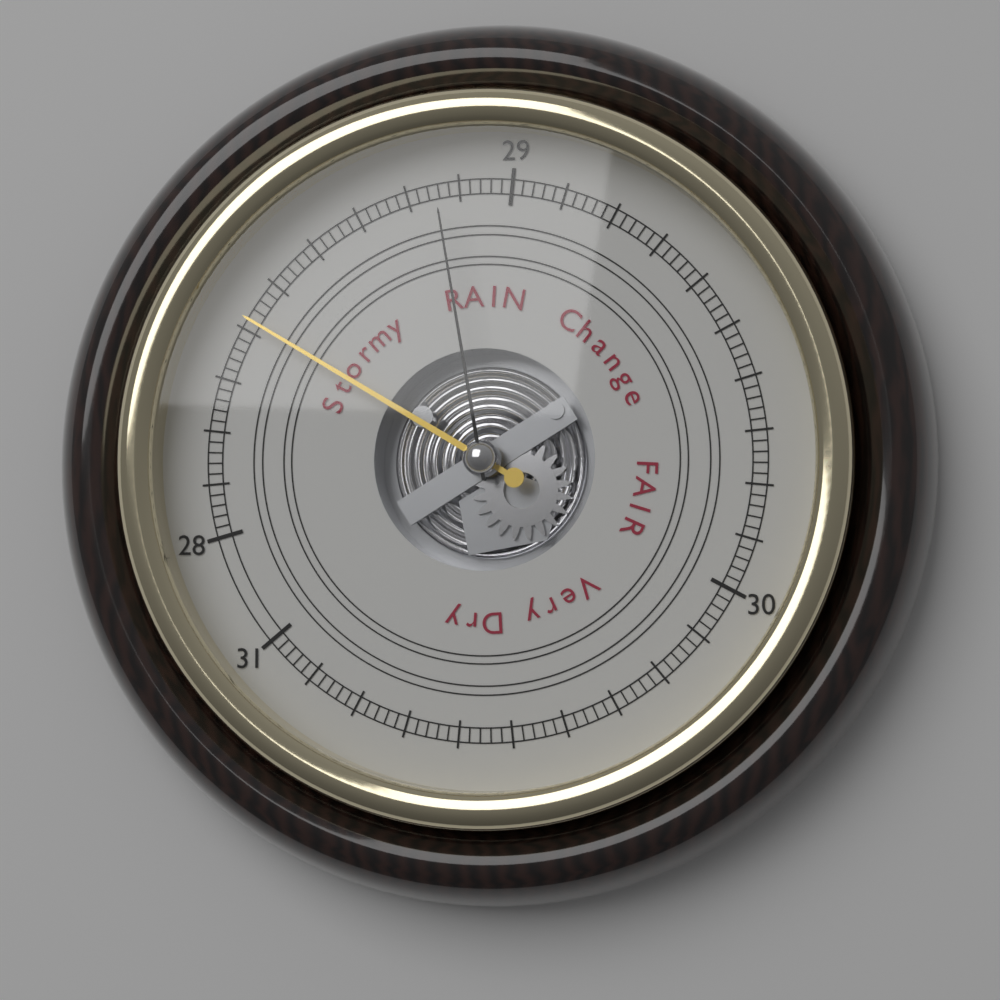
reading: 28.42 (no unit)
